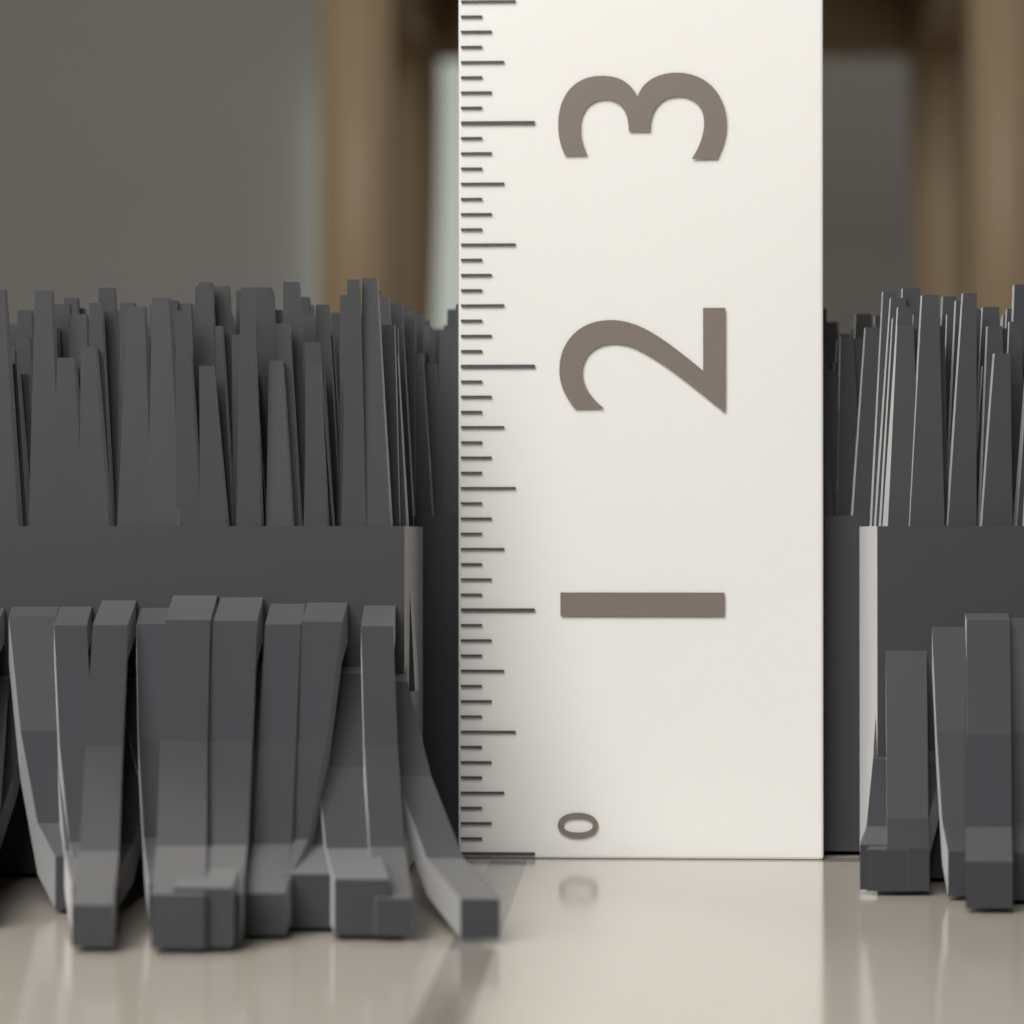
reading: 2.3125 (no unit)
